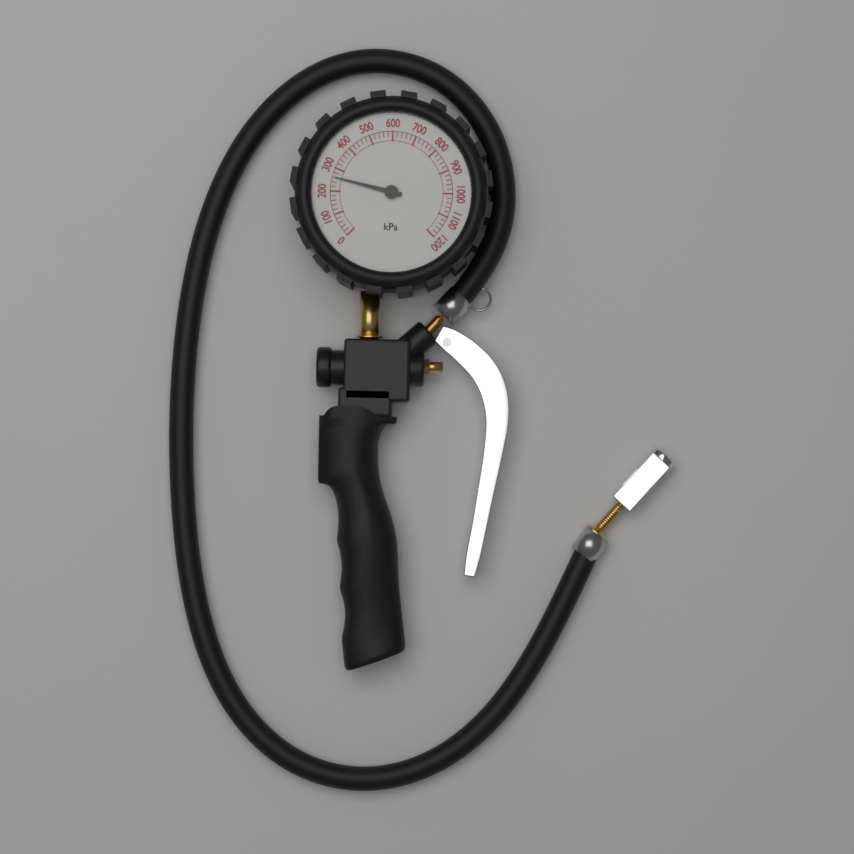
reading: 260 kPa
